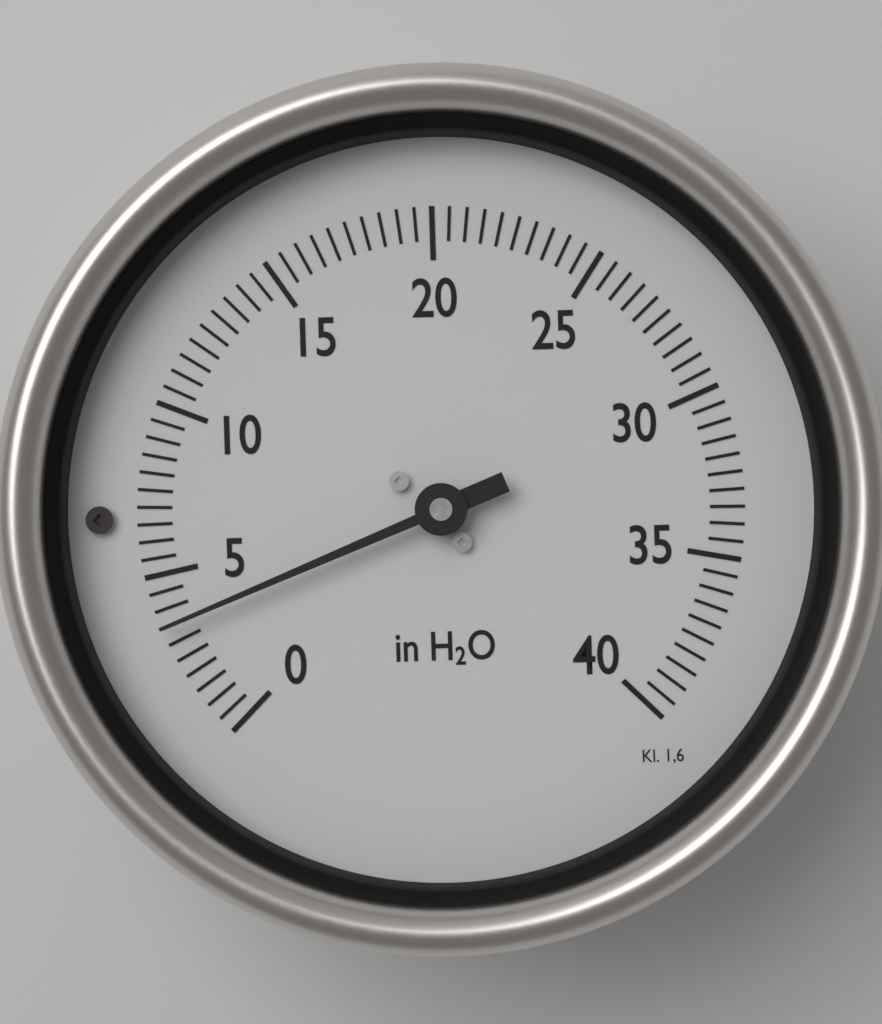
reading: 3.5 in H2O
